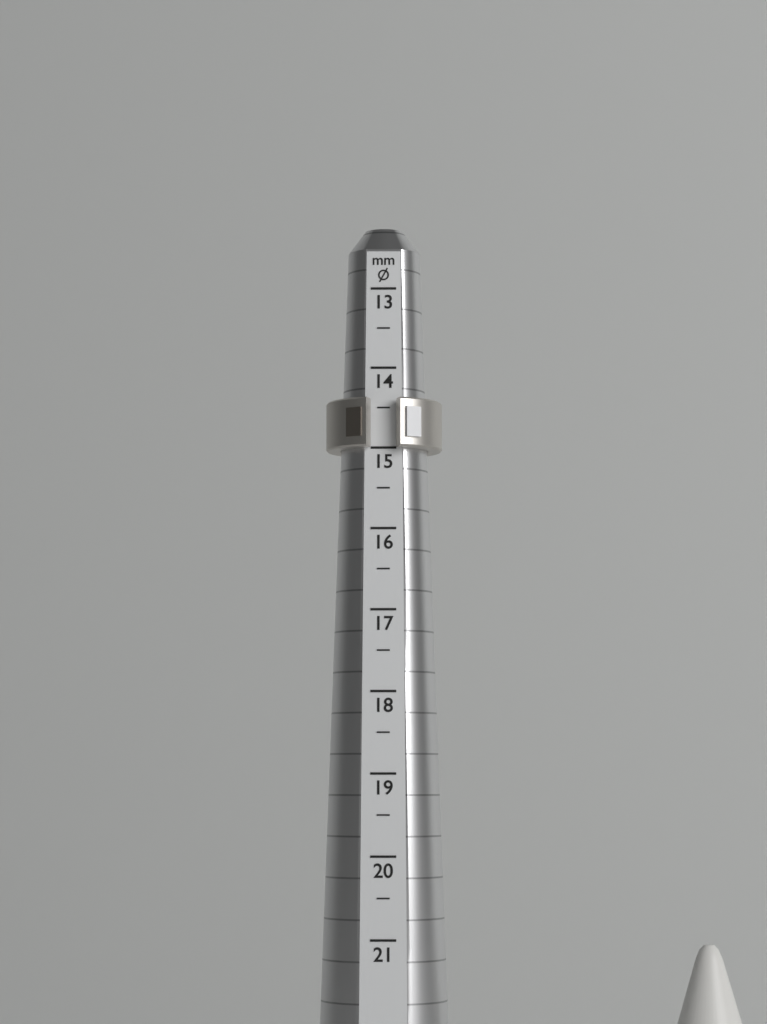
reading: 15.0 mm
